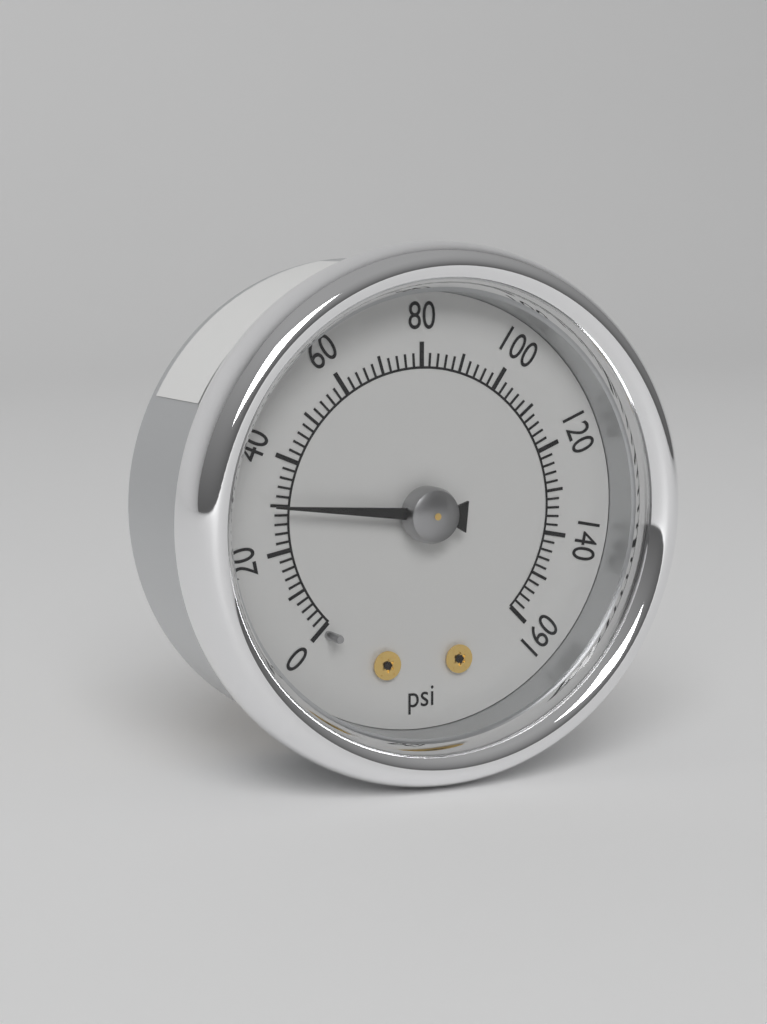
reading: 30 psi
